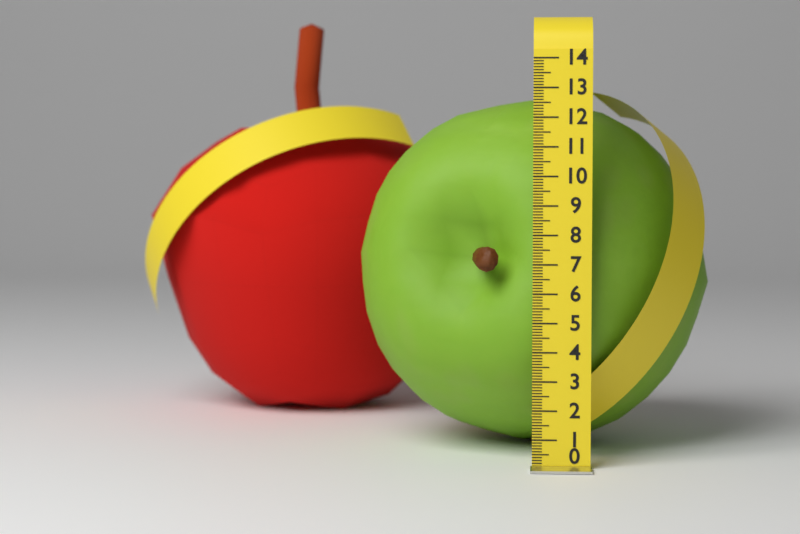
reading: 12.7 (no unit)
